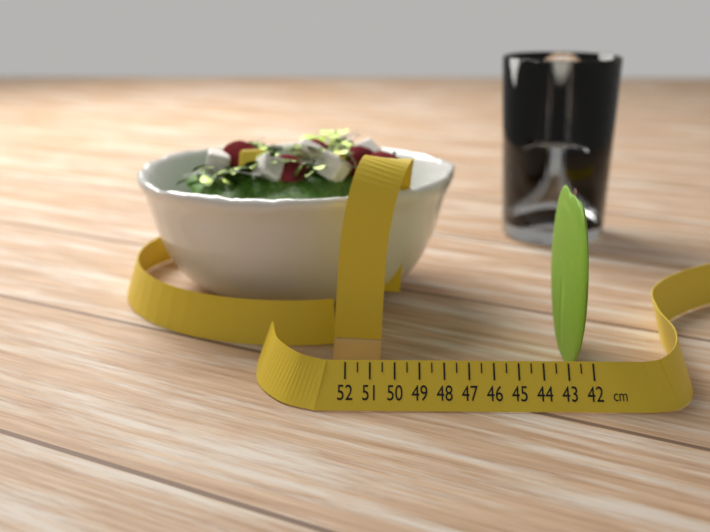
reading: 42.5 cm
